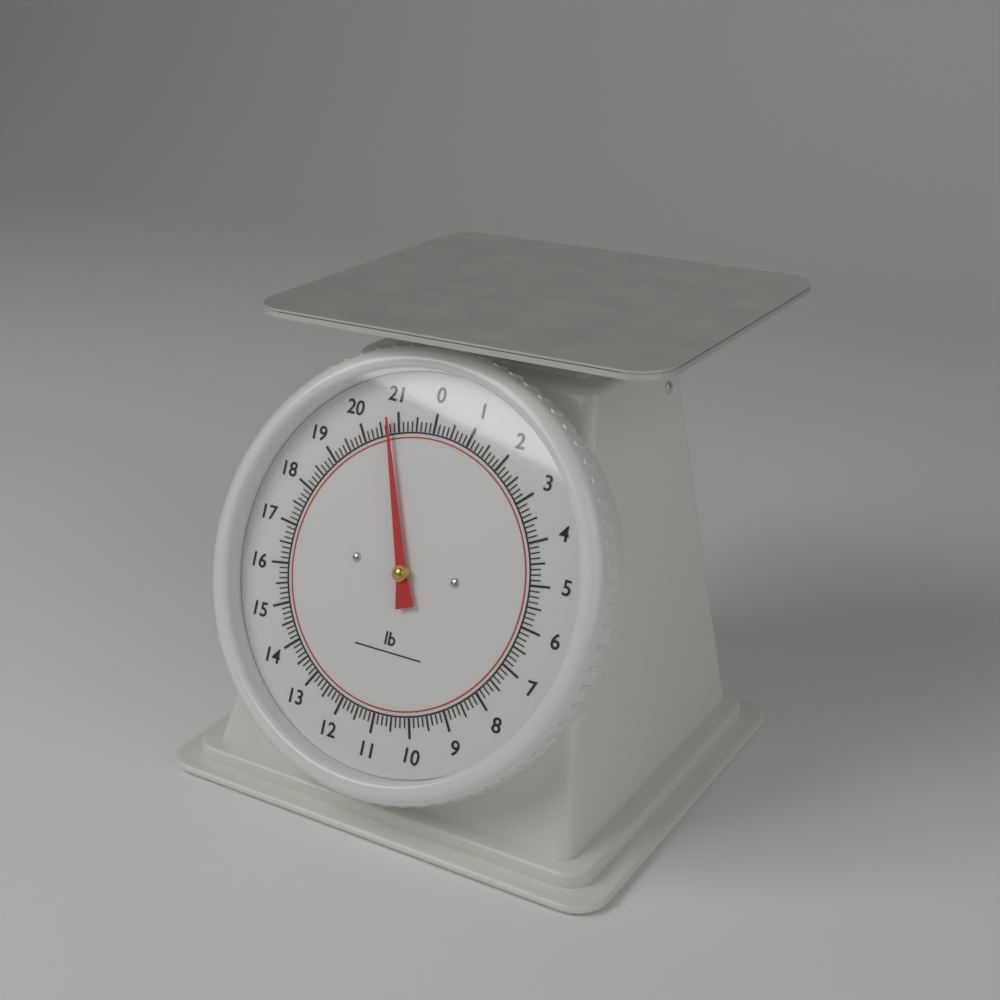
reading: 20.750 lb
